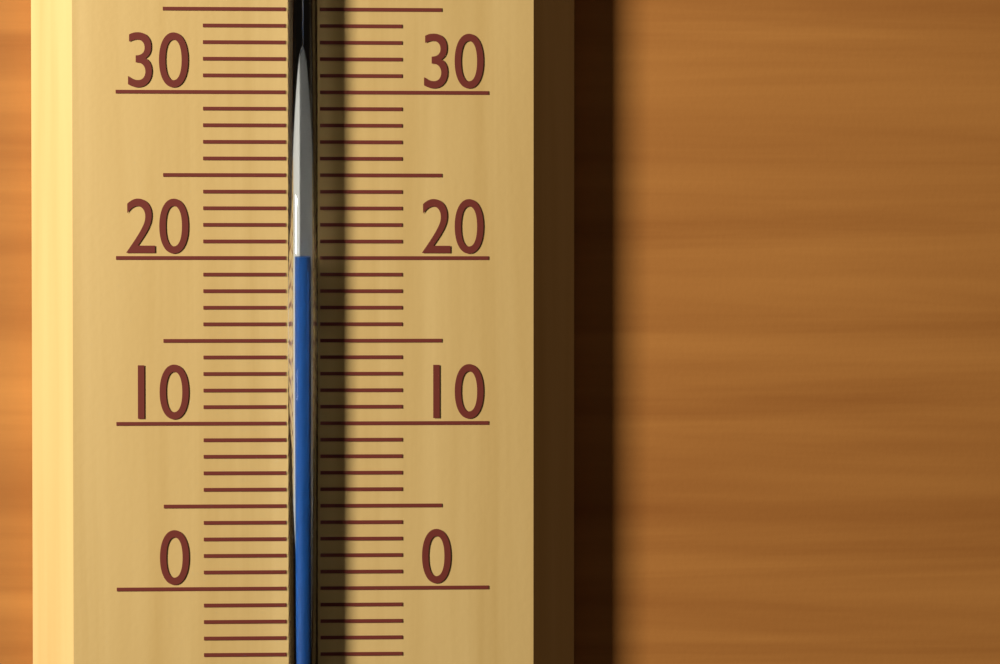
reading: 20 °C
